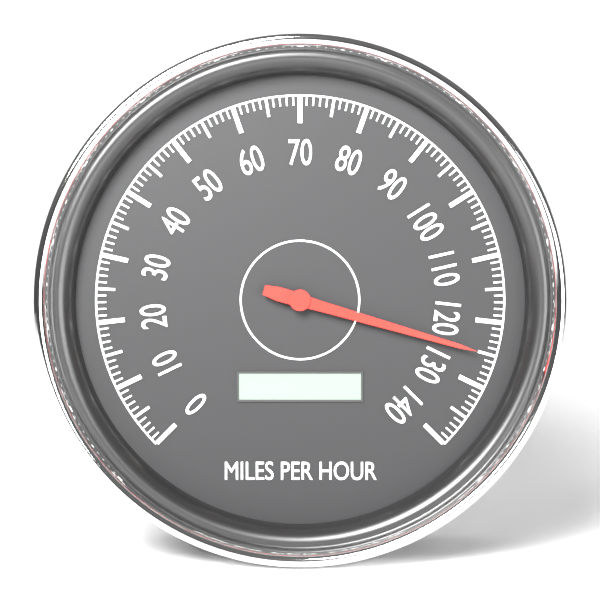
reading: 125 mph
